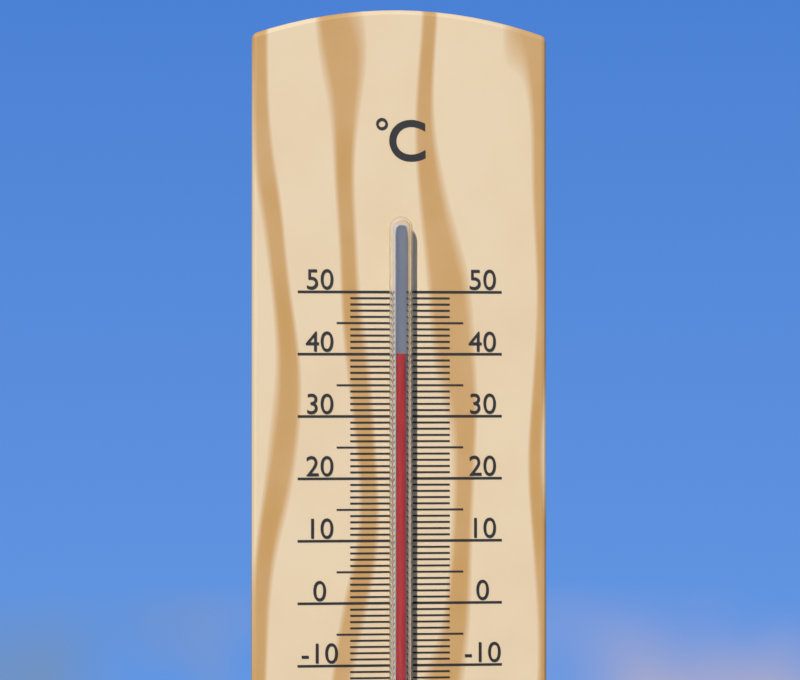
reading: 40 °C
